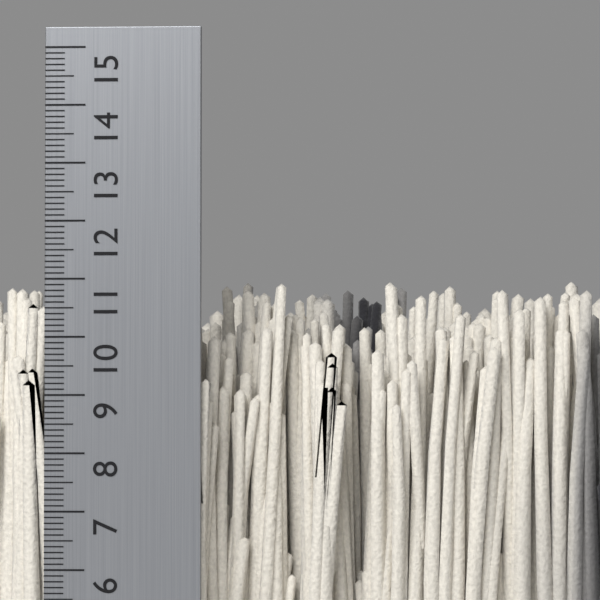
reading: 11.1 cm
